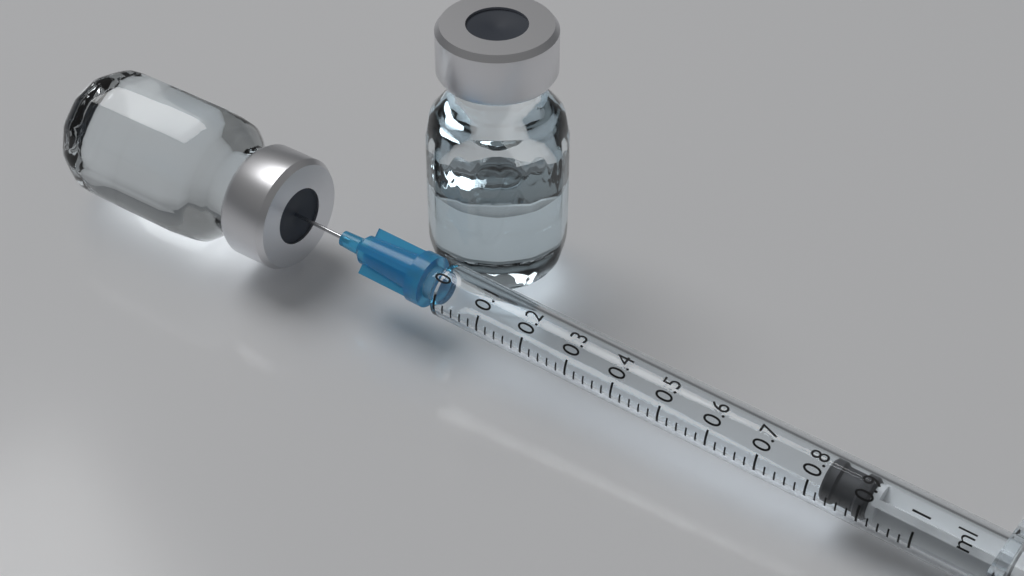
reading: 0.82 ml
